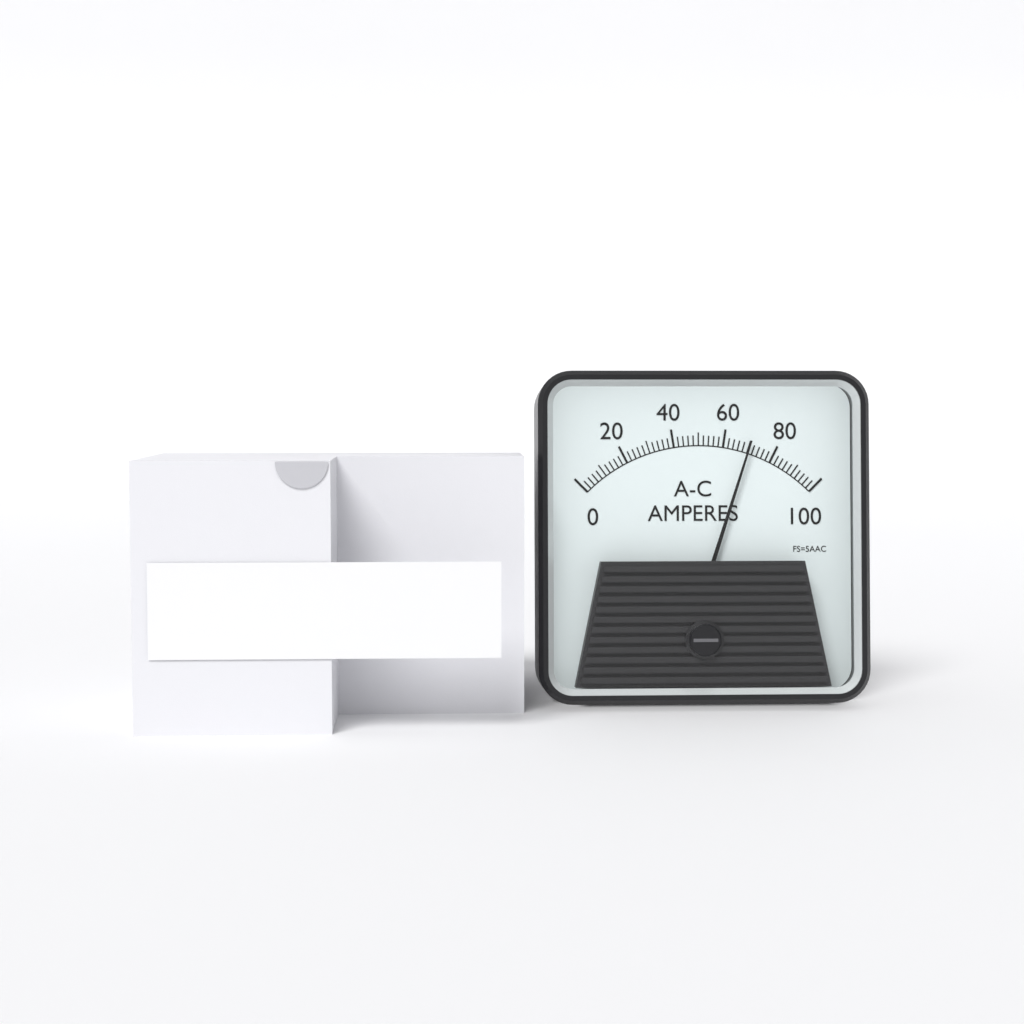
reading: 70 A
